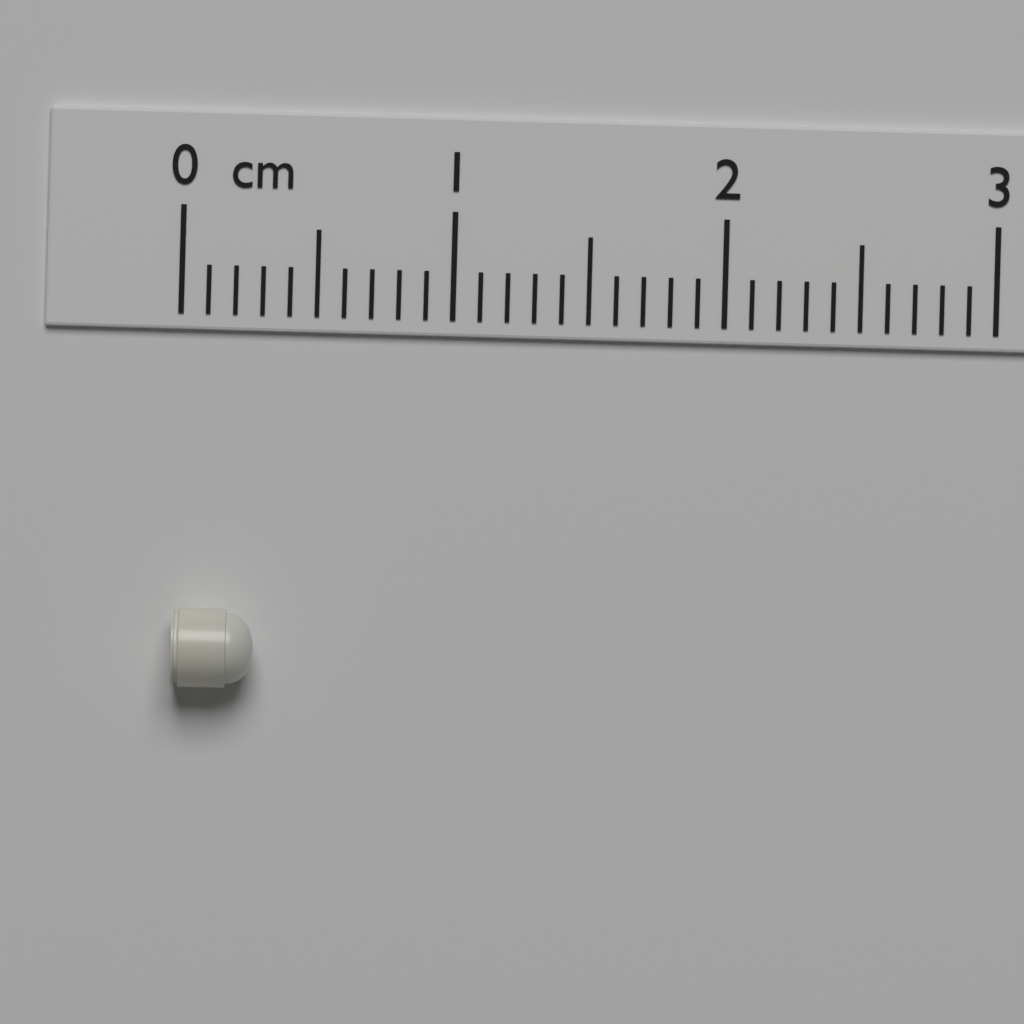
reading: 0.3 cm
